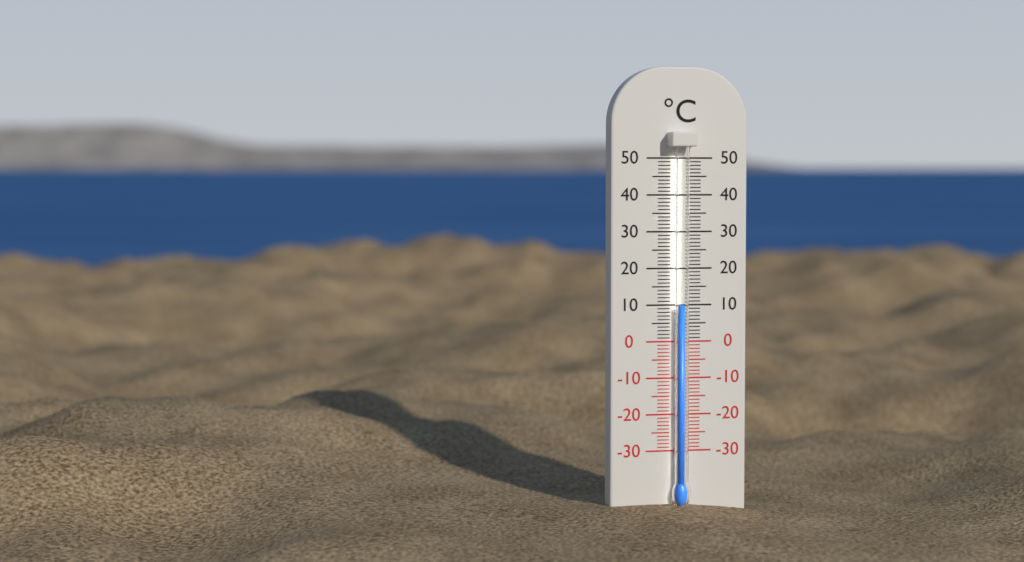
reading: 10 °C
